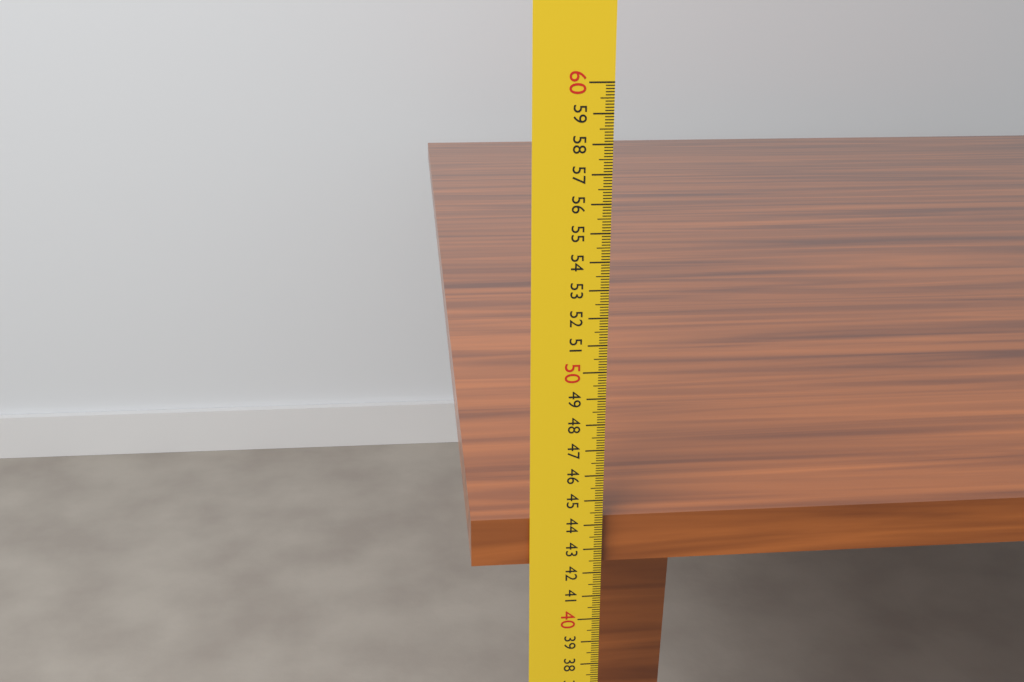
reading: 44.2 cm
